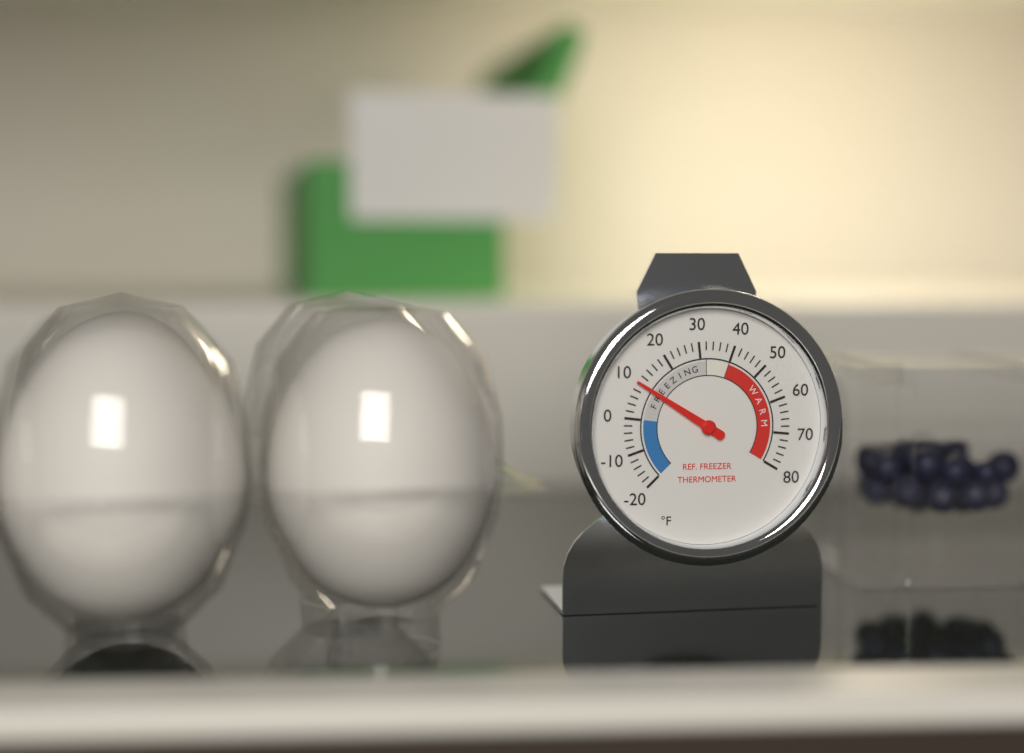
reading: 10 °F
